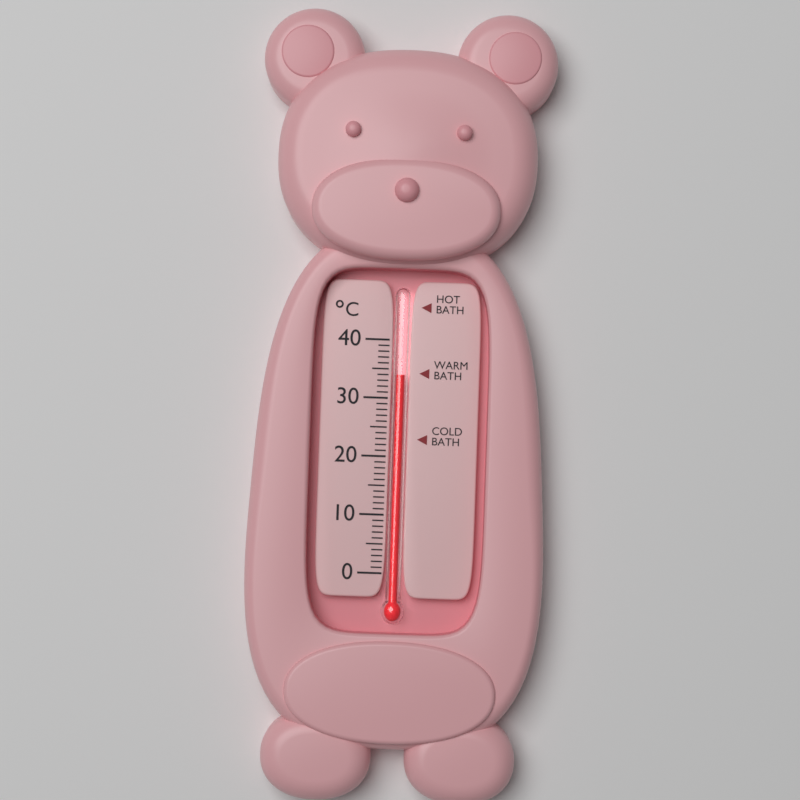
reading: 34 °C
